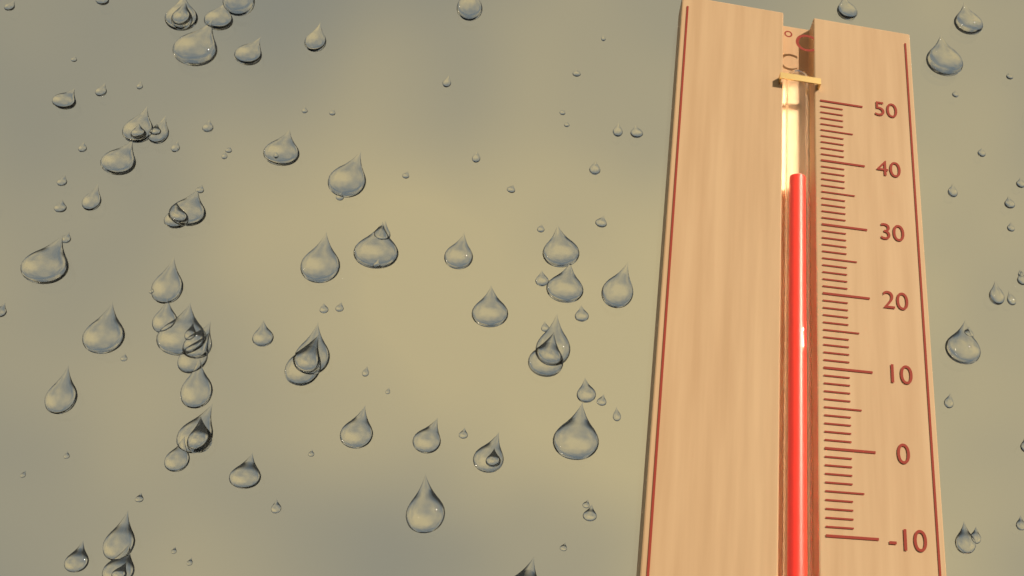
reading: 37 °C
